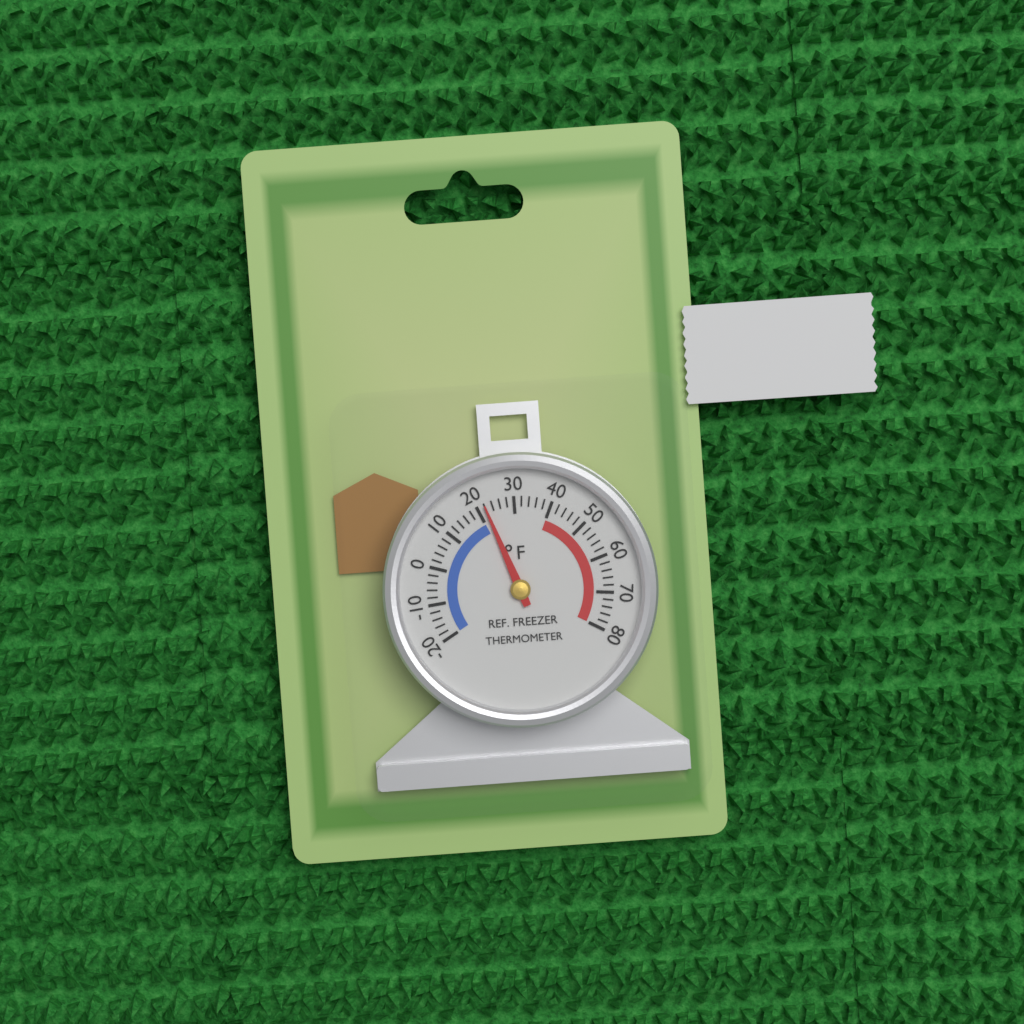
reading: 22 °F
